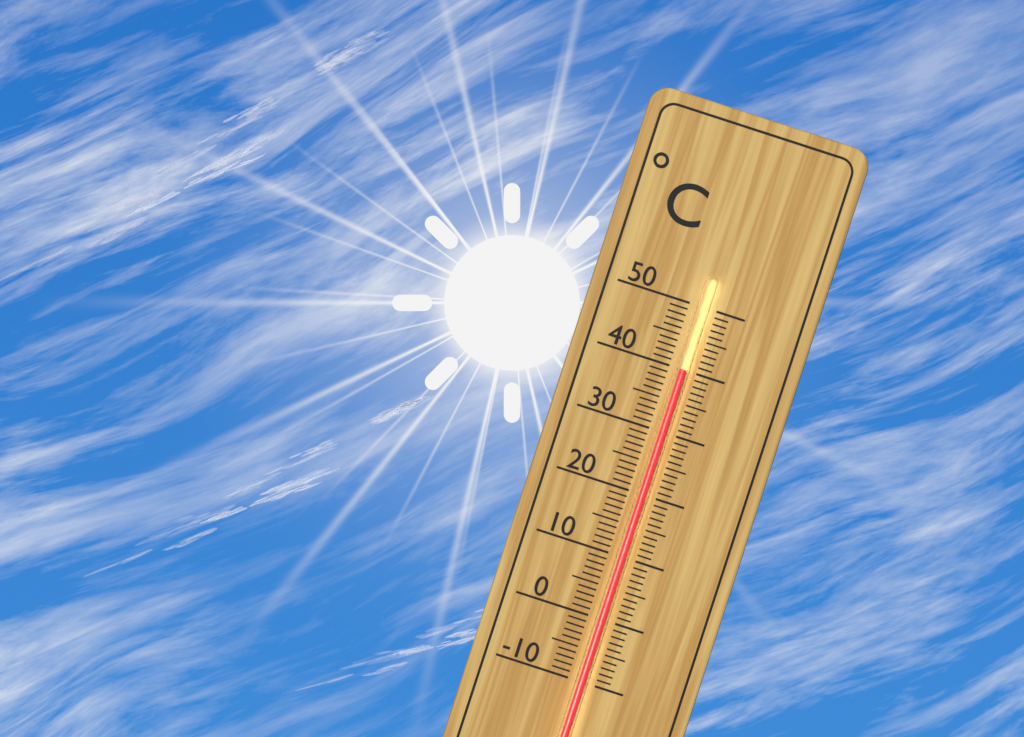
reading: 40 °C
